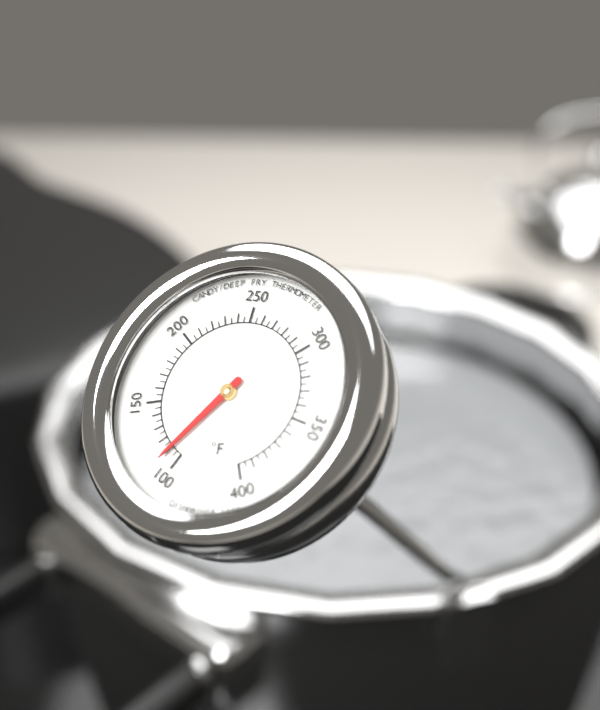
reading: 110 °F
